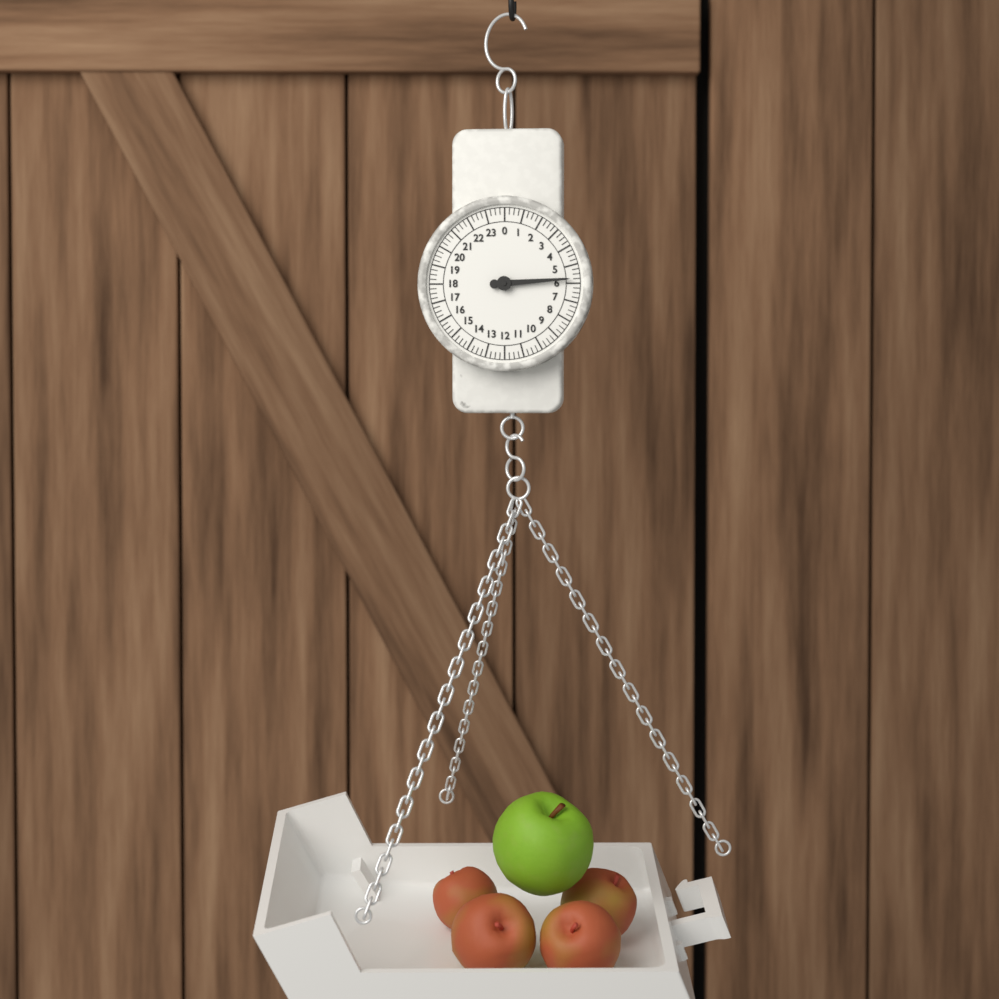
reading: 5.75 (no unit)
